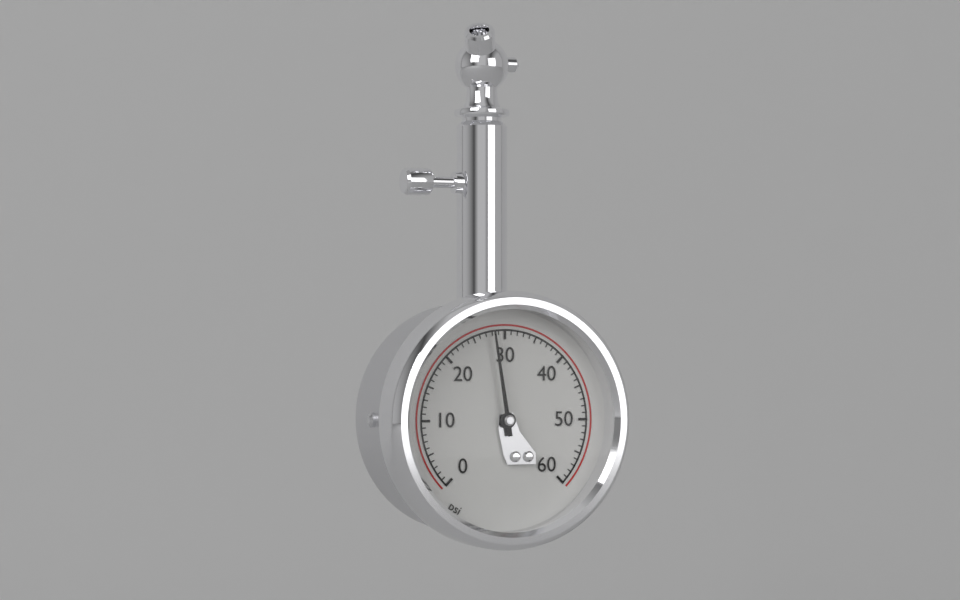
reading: 28 psi
